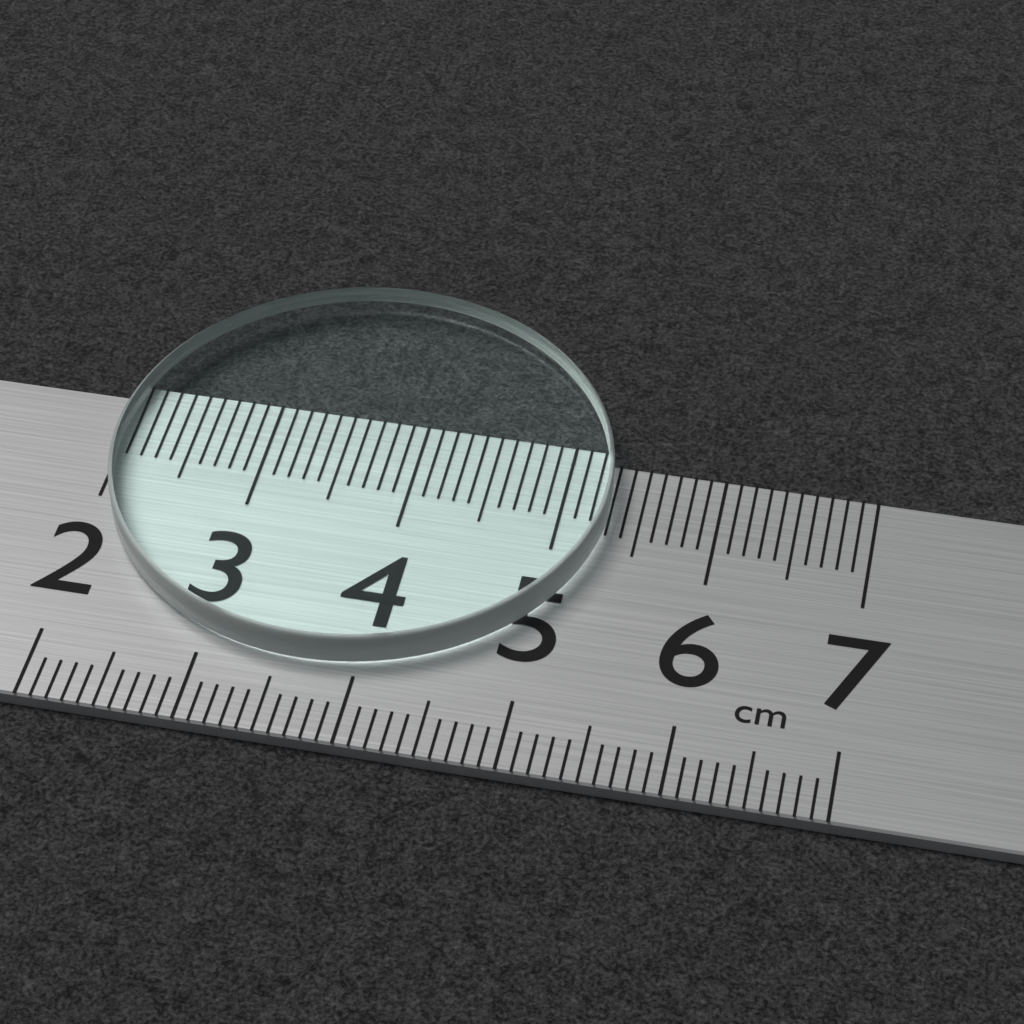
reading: 5.3 cm
